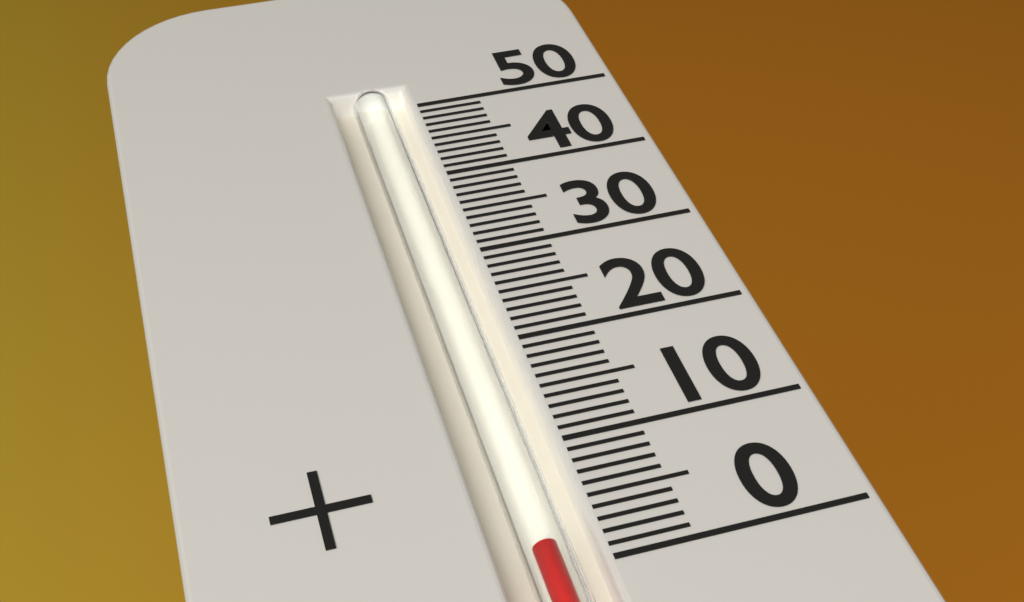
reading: 2 (no unit)
